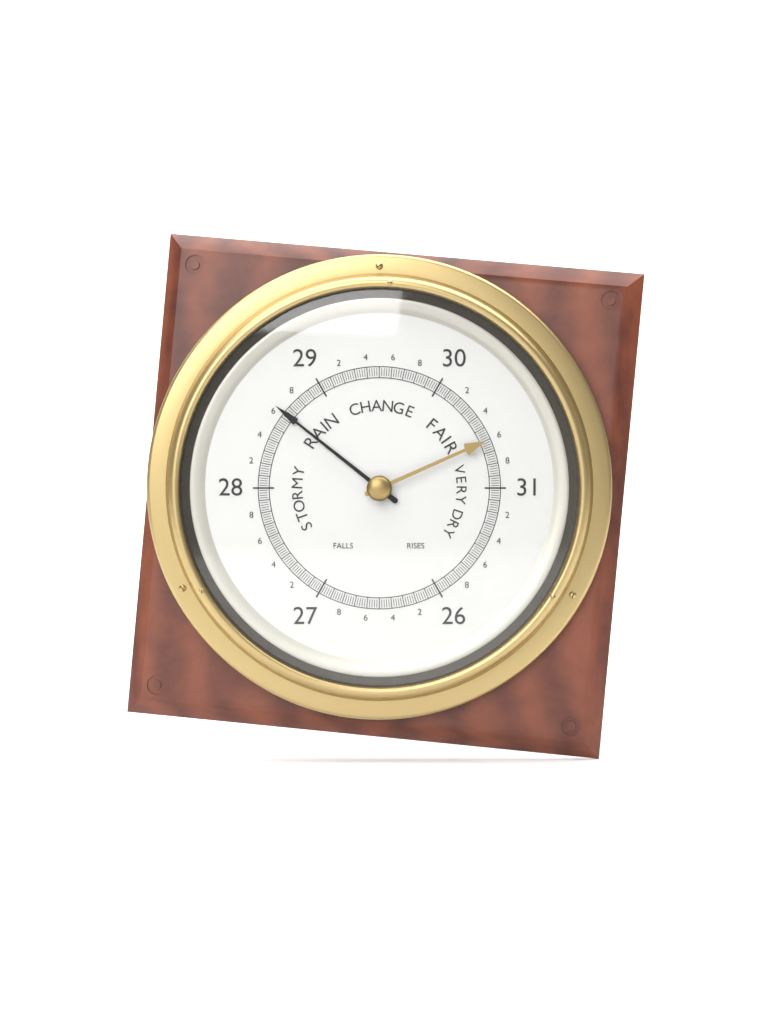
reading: 28.64 (no unit)
